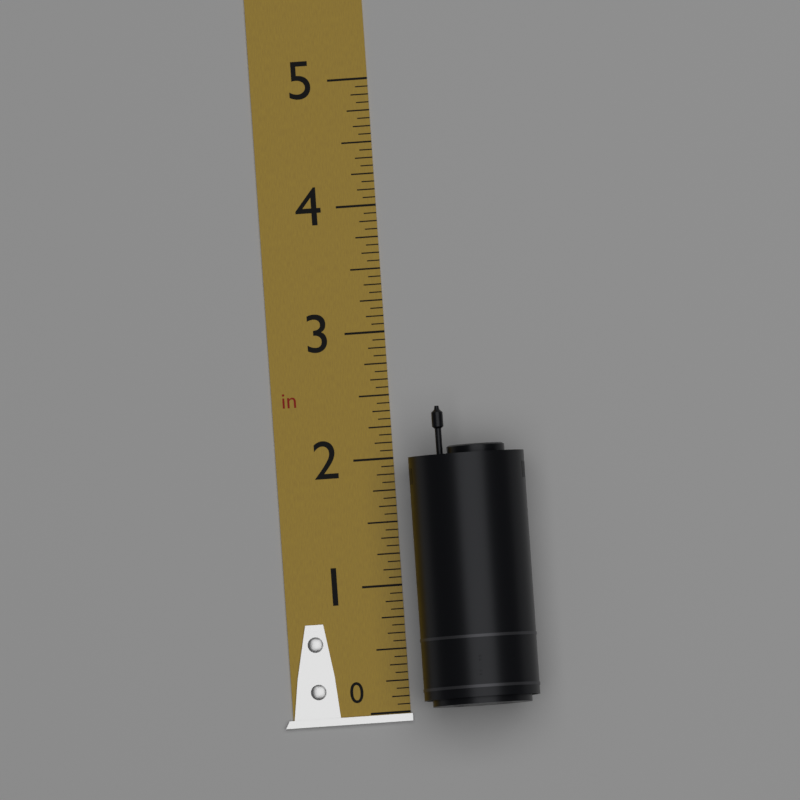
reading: 2.3750 in
